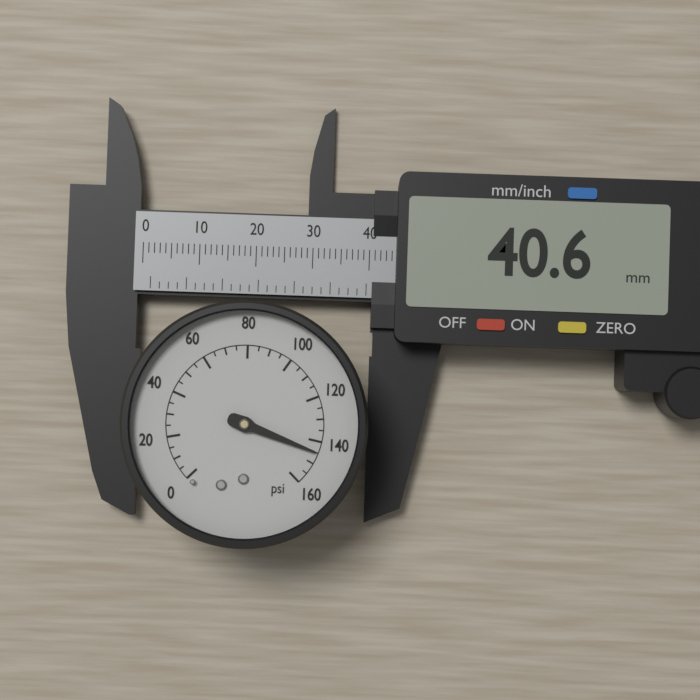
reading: 145 psi
